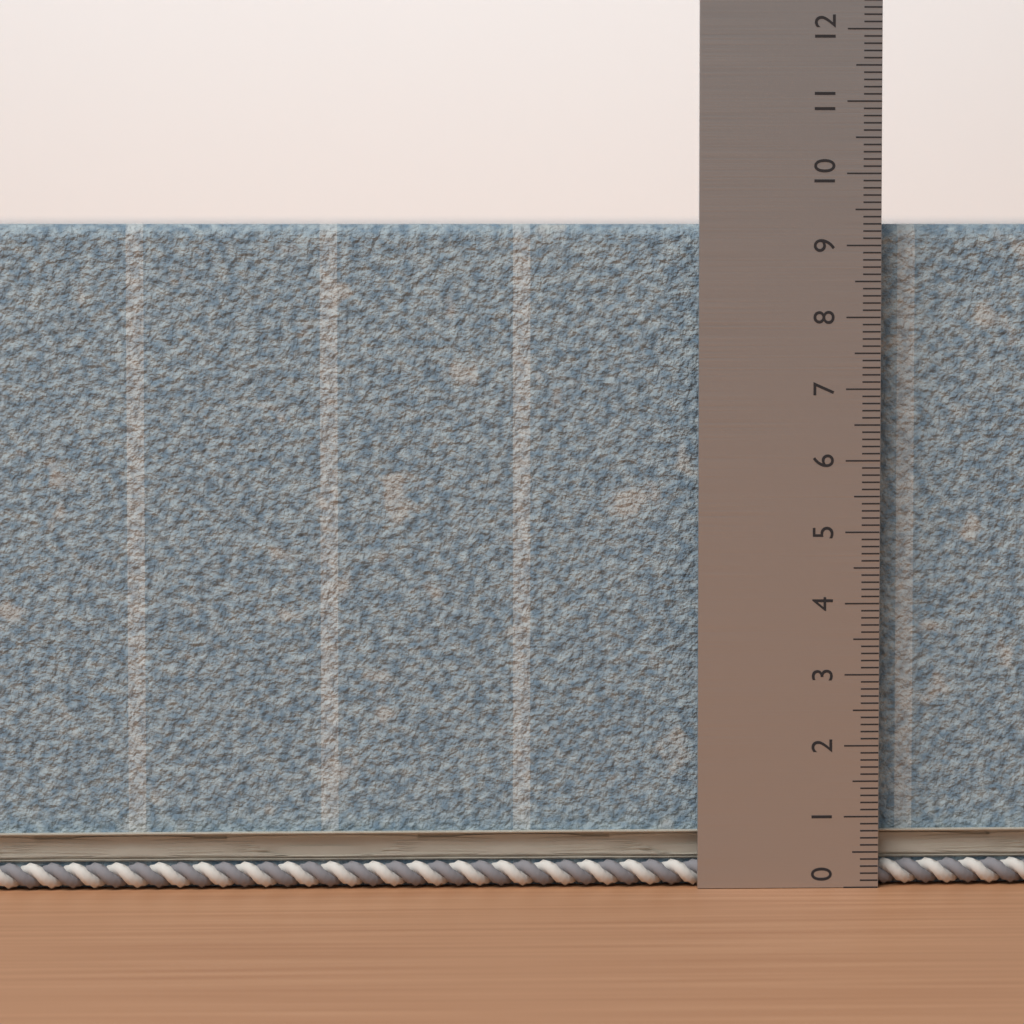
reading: 9.3 (no unit)
